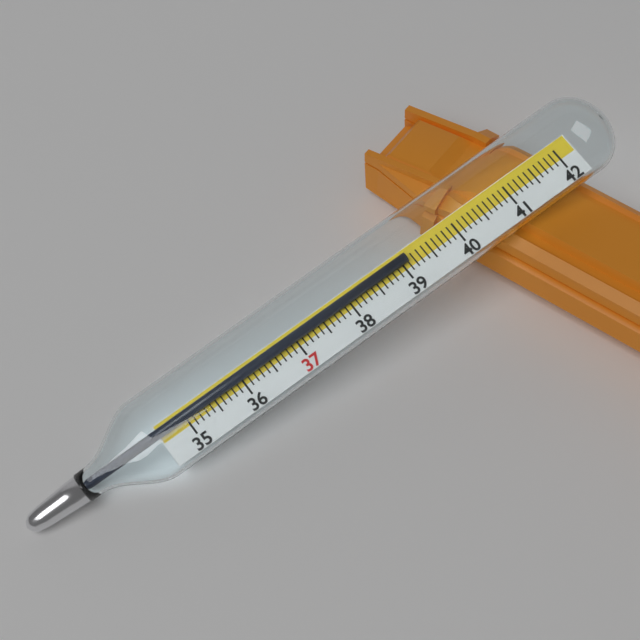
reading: 39.1 (no unit)
